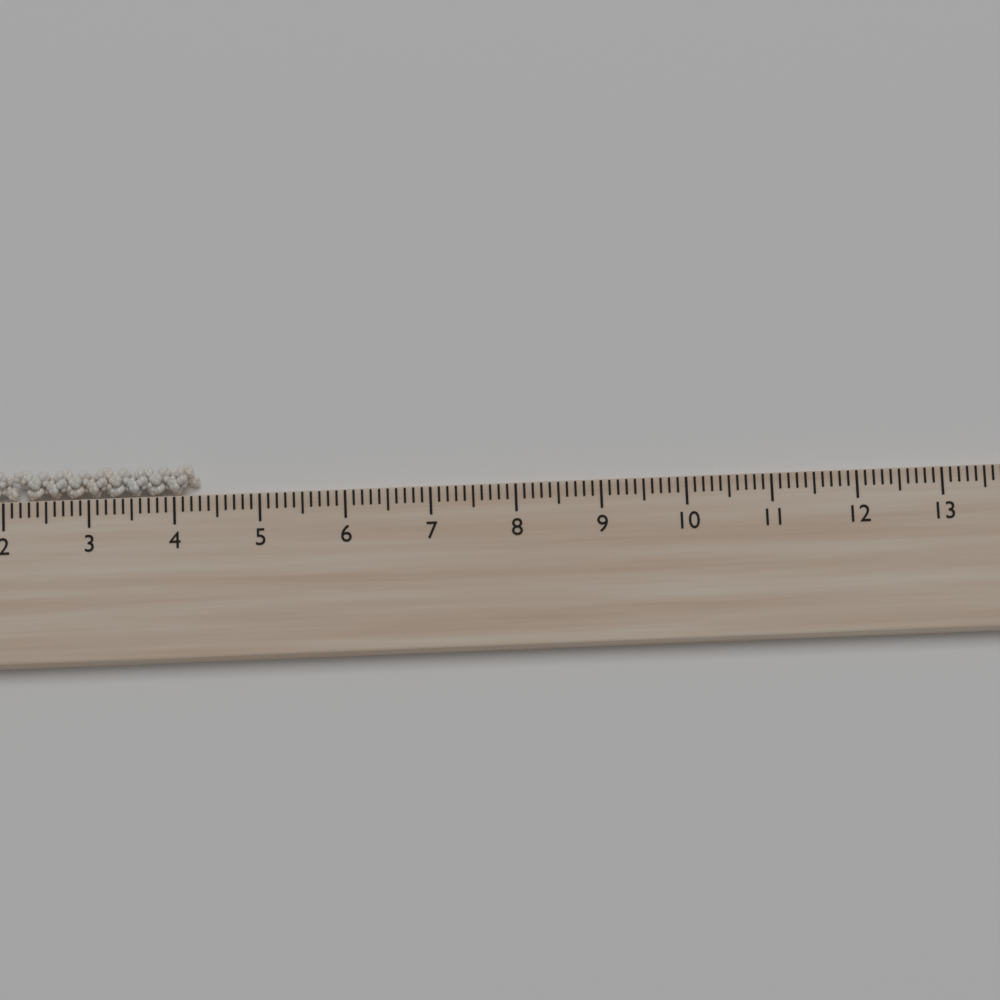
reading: 4.3 cm
